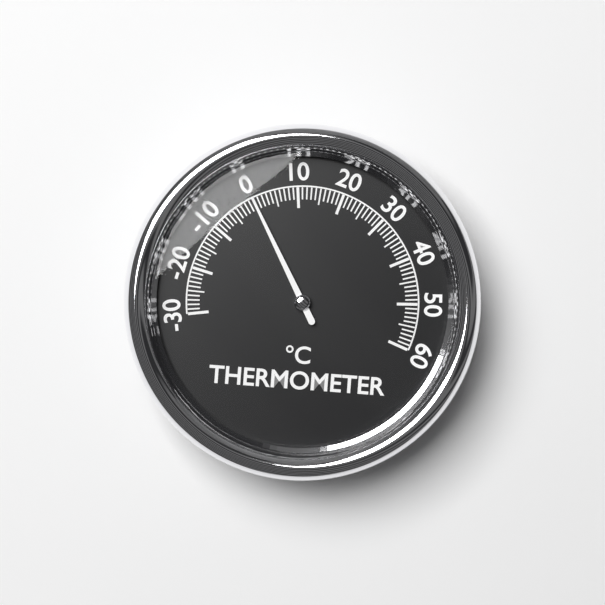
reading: 0 °C
